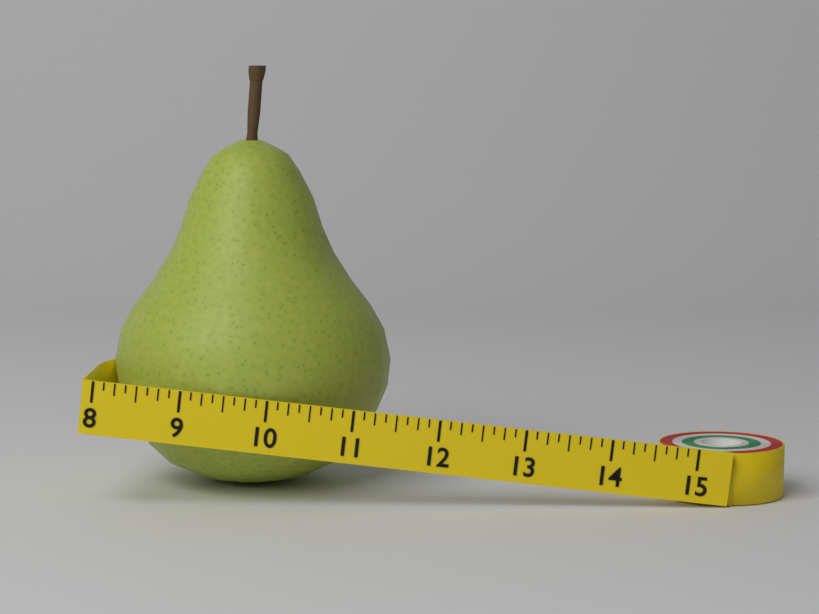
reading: 11.375 (no unit)
